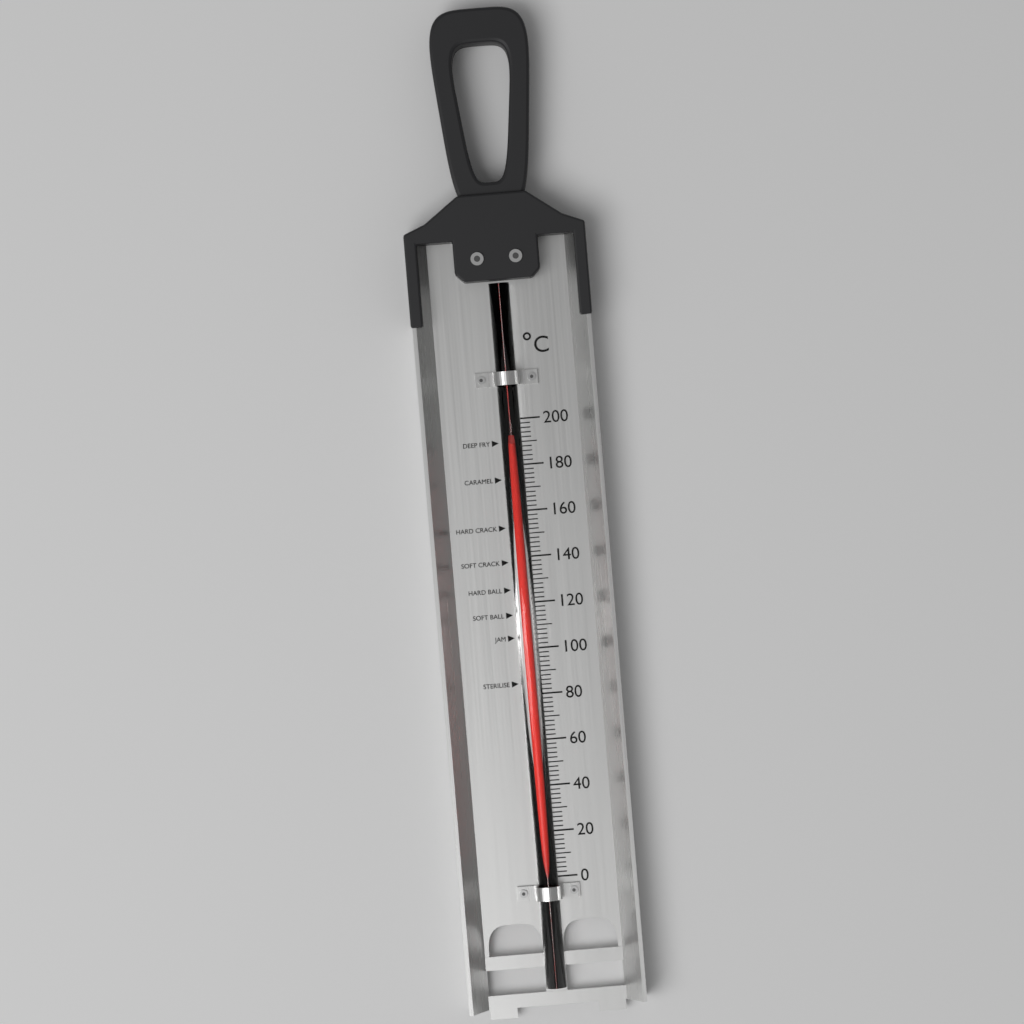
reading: 188 °C
